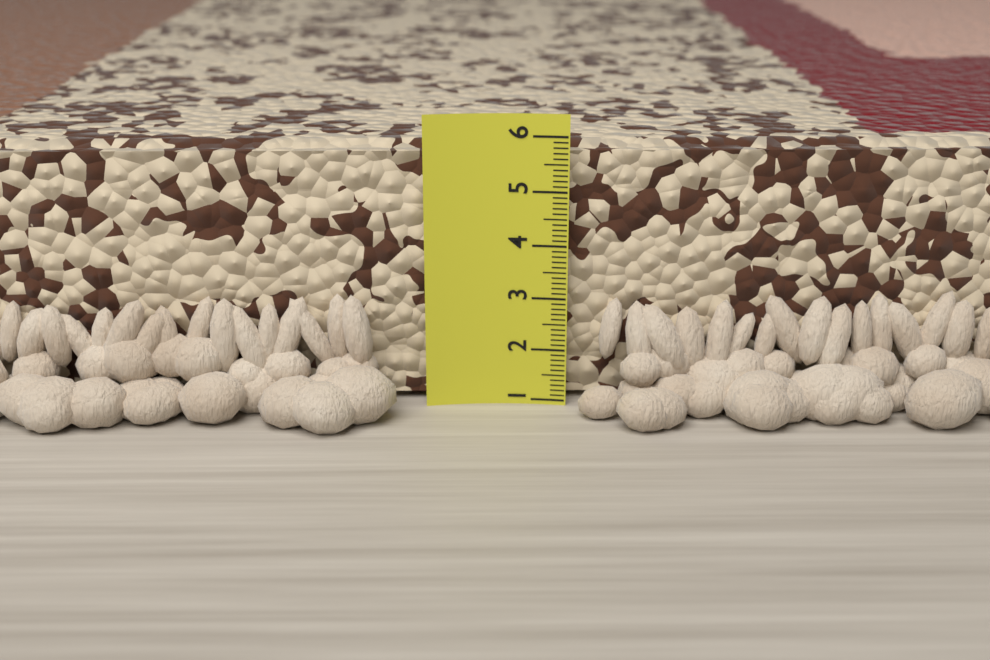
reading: 5.8 (no unit)
